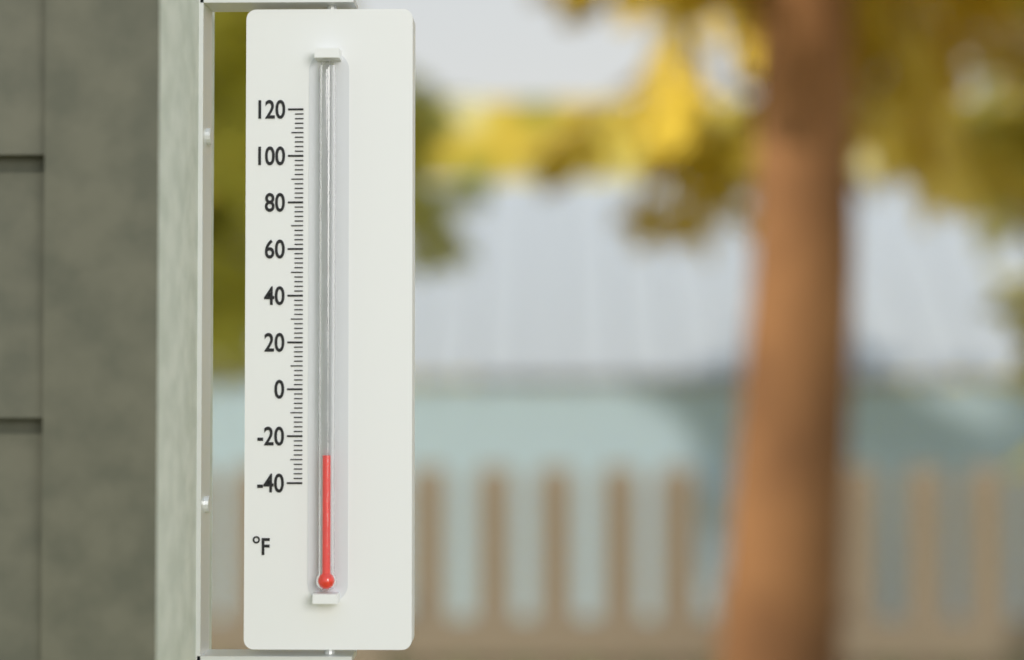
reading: -28 °F
